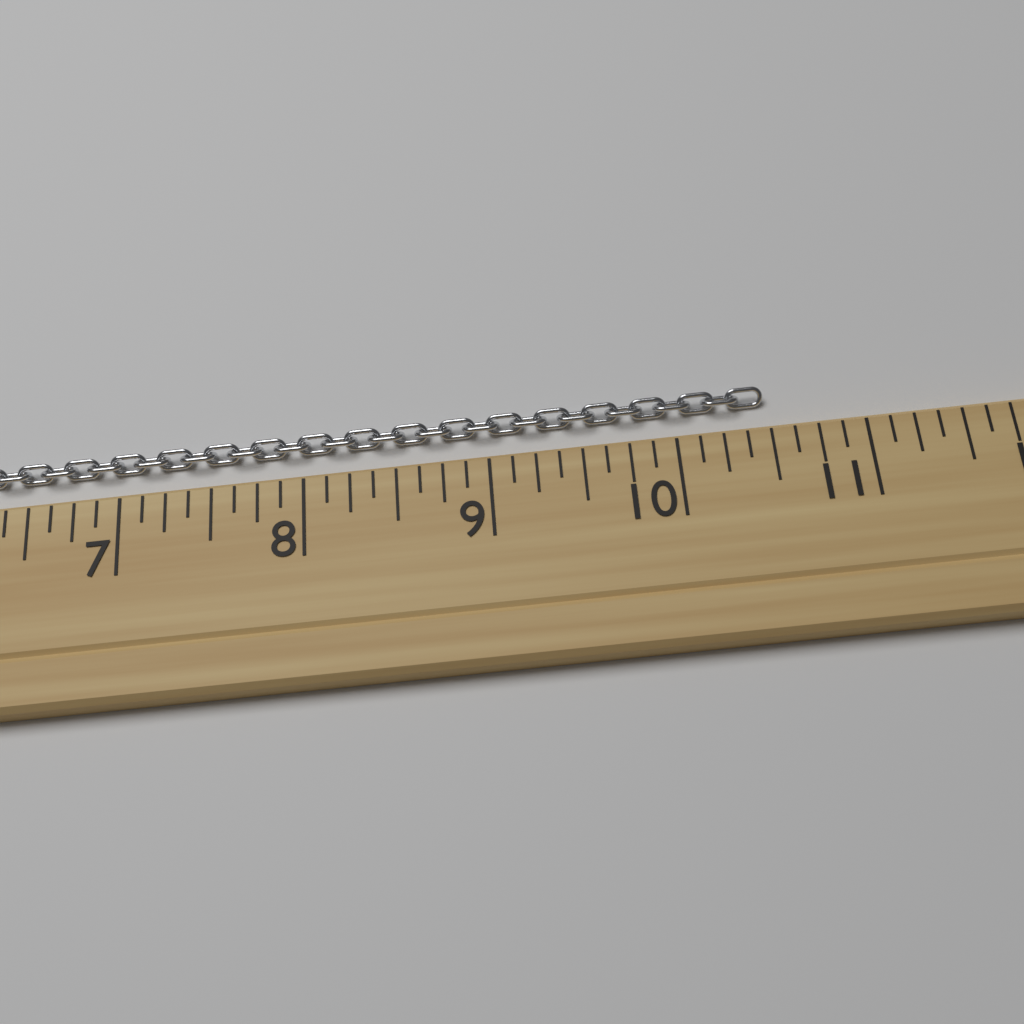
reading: 10.500 (no unit)
